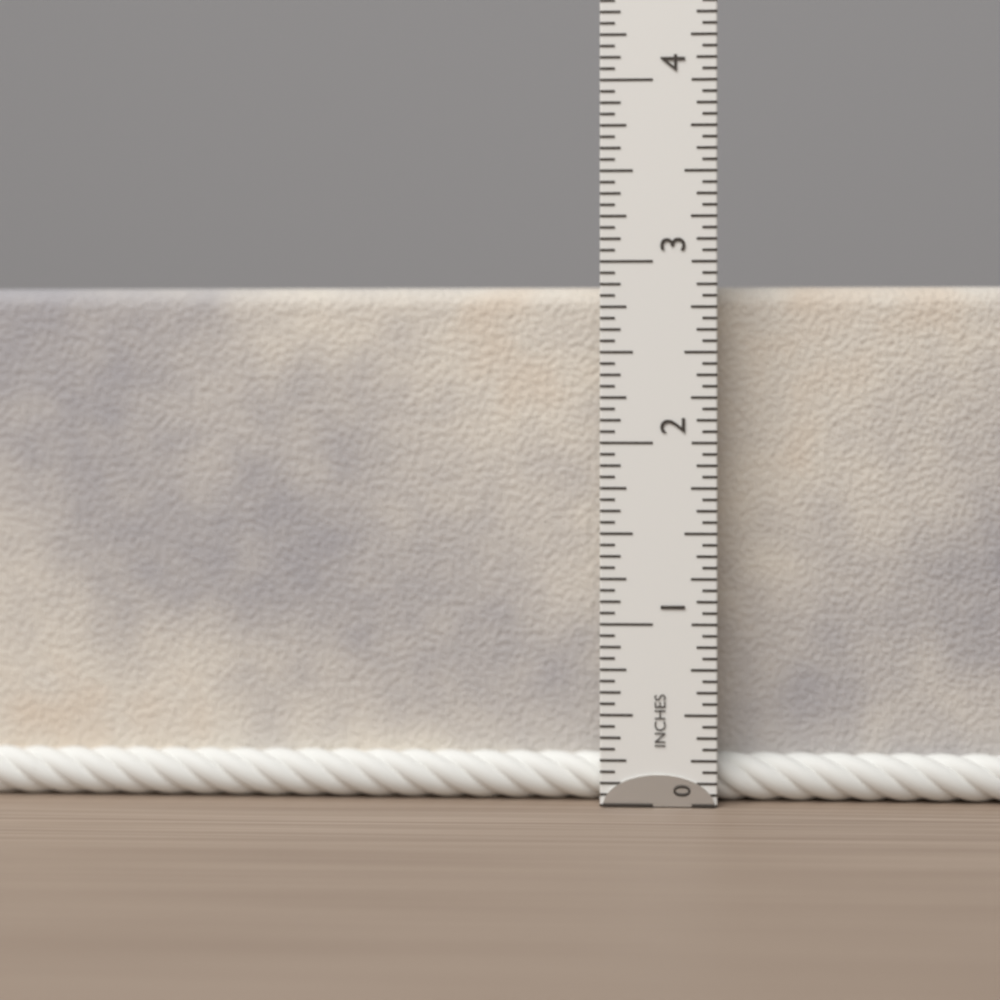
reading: 2.8750 in
